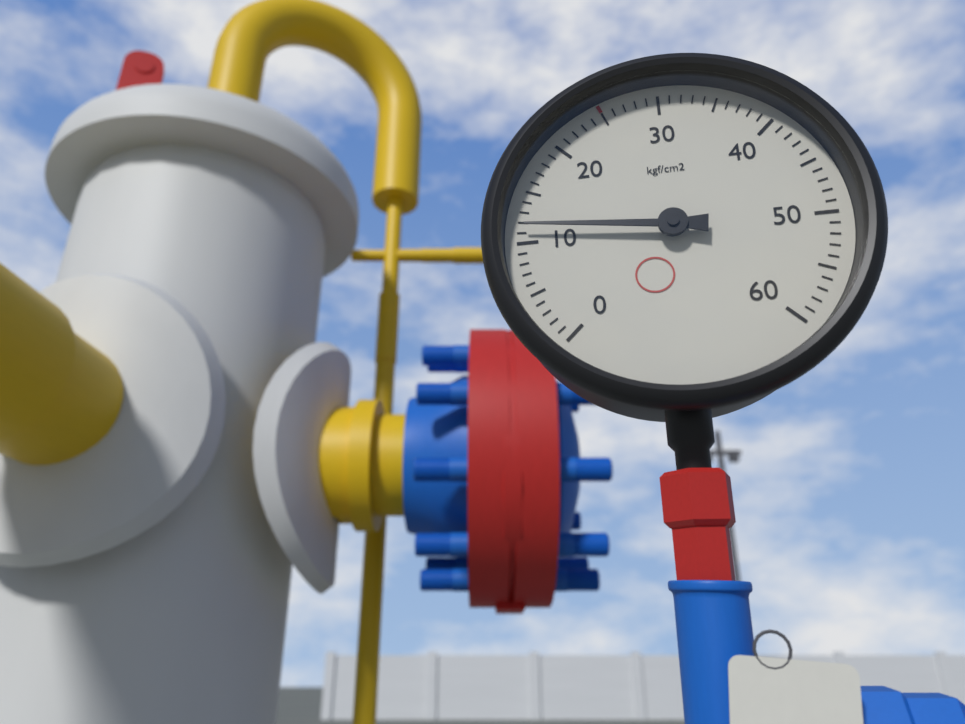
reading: 11.5 kgf/cm2
